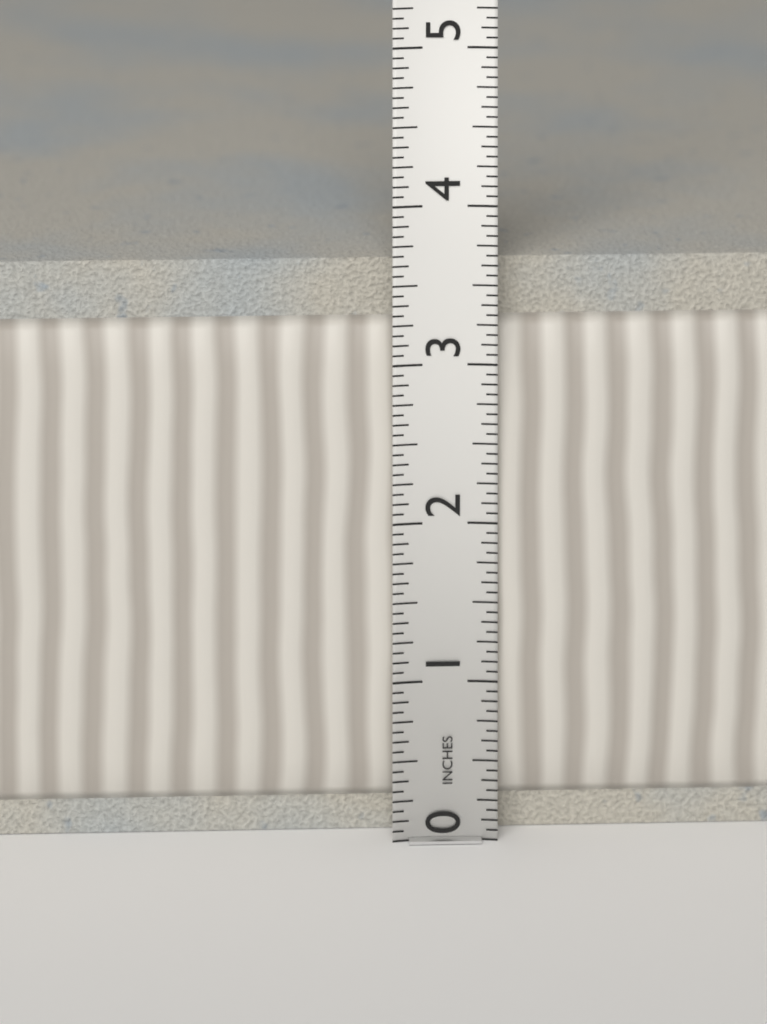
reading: 3.6250 in
